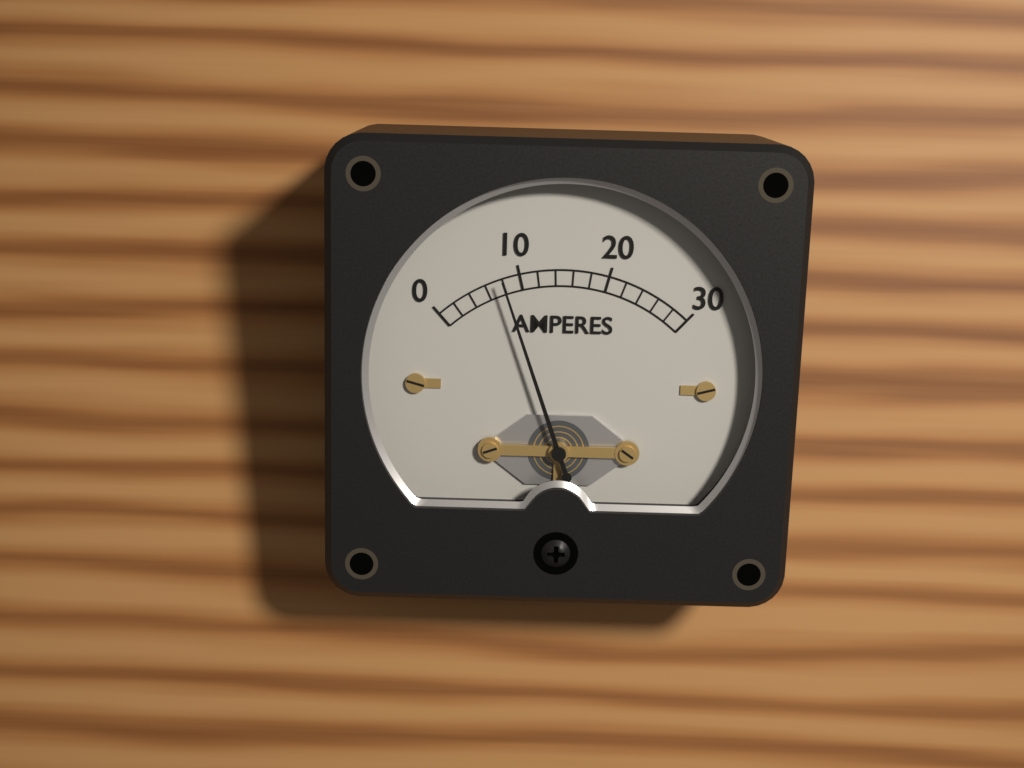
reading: 8 A
